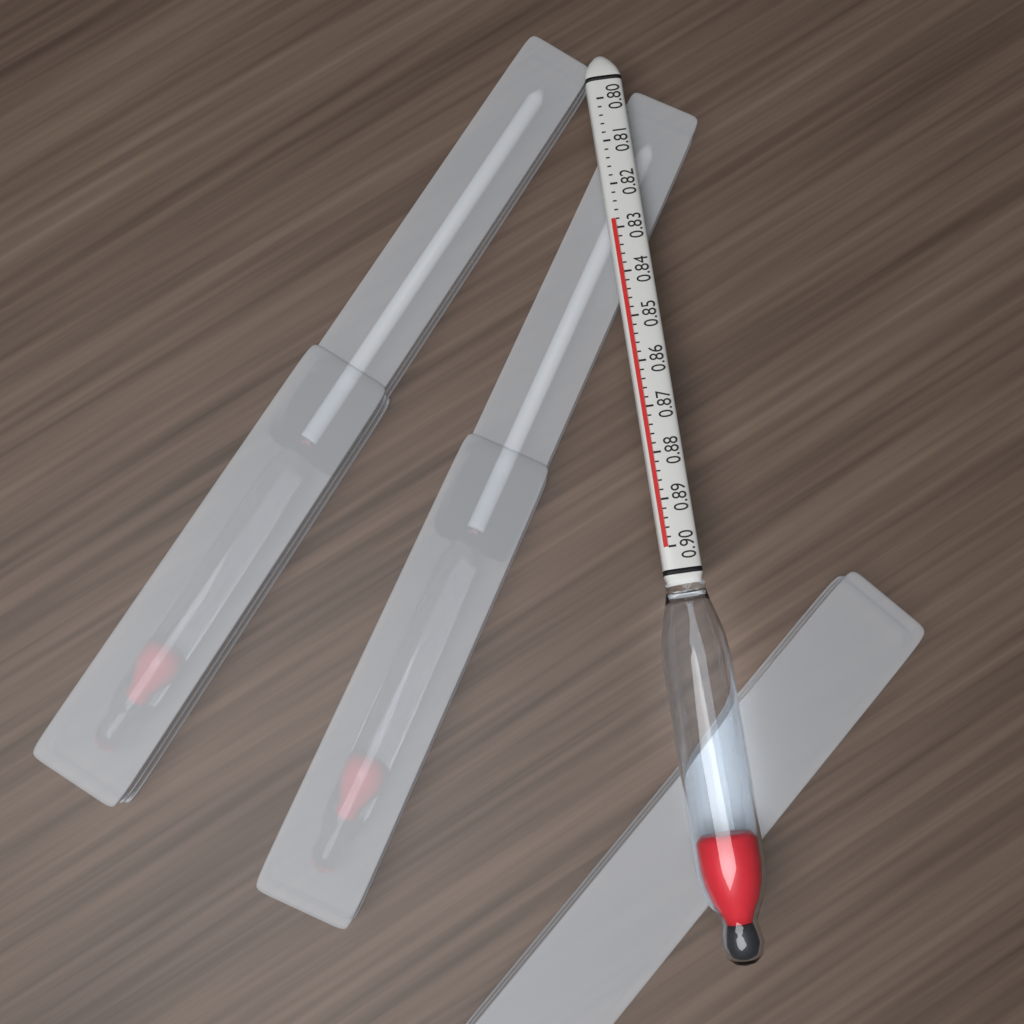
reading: 0.828 (no unit)
